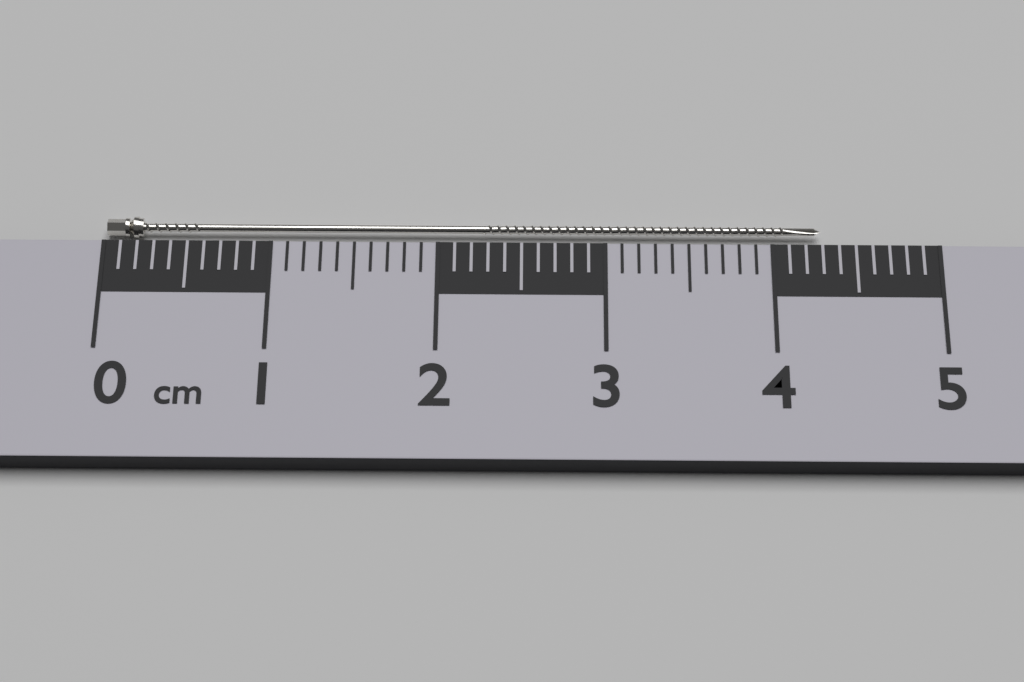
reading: 4.3 cm
